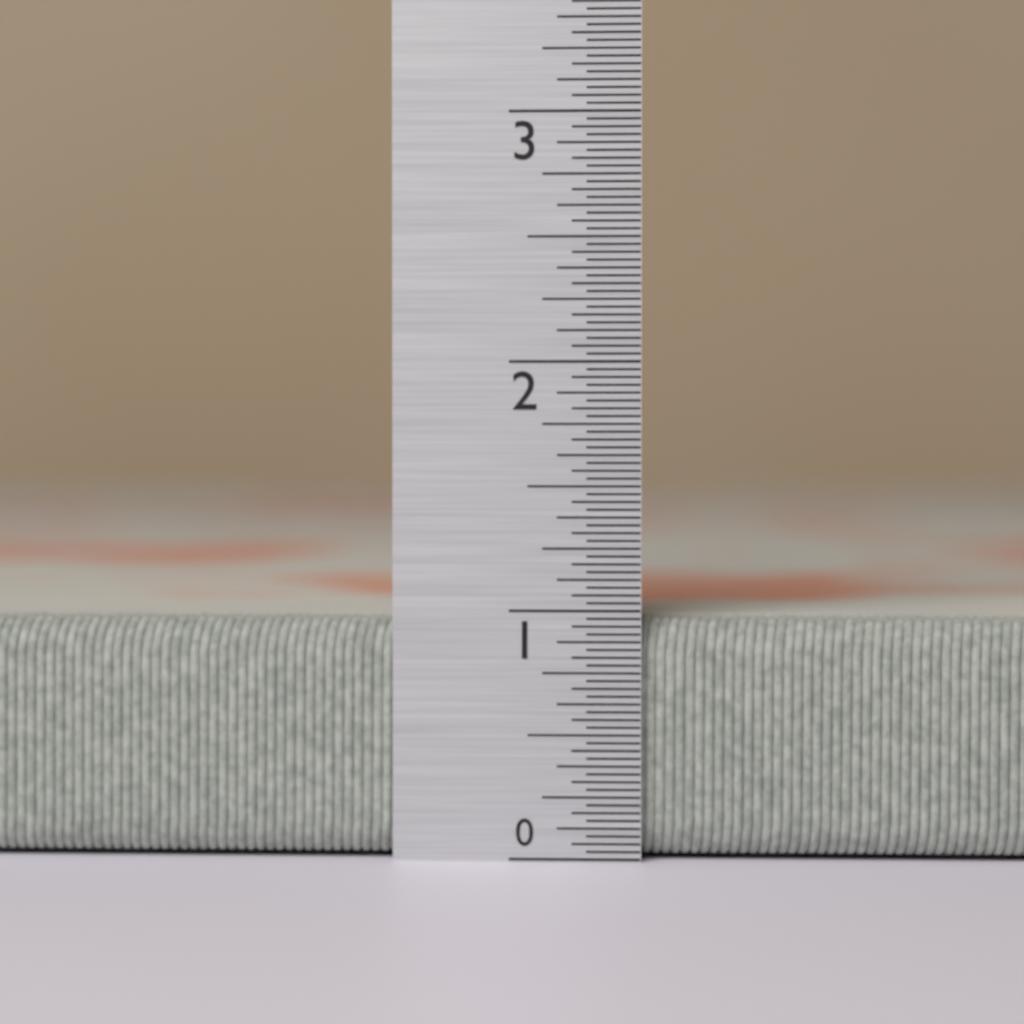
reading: 0.96875 in
